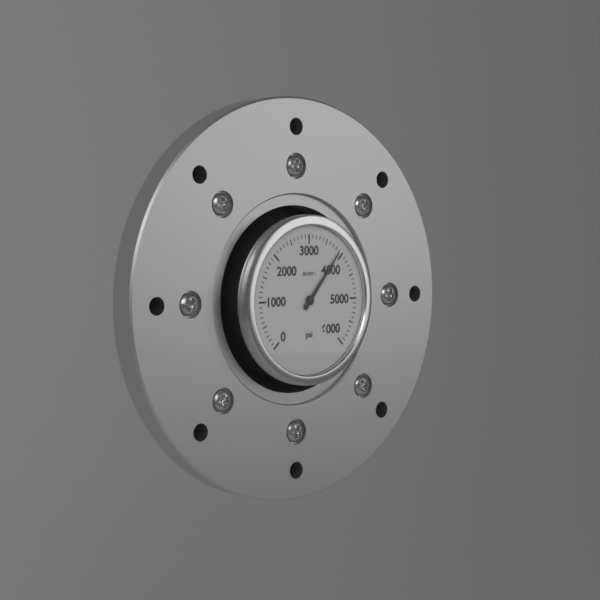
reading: 3900 psi
